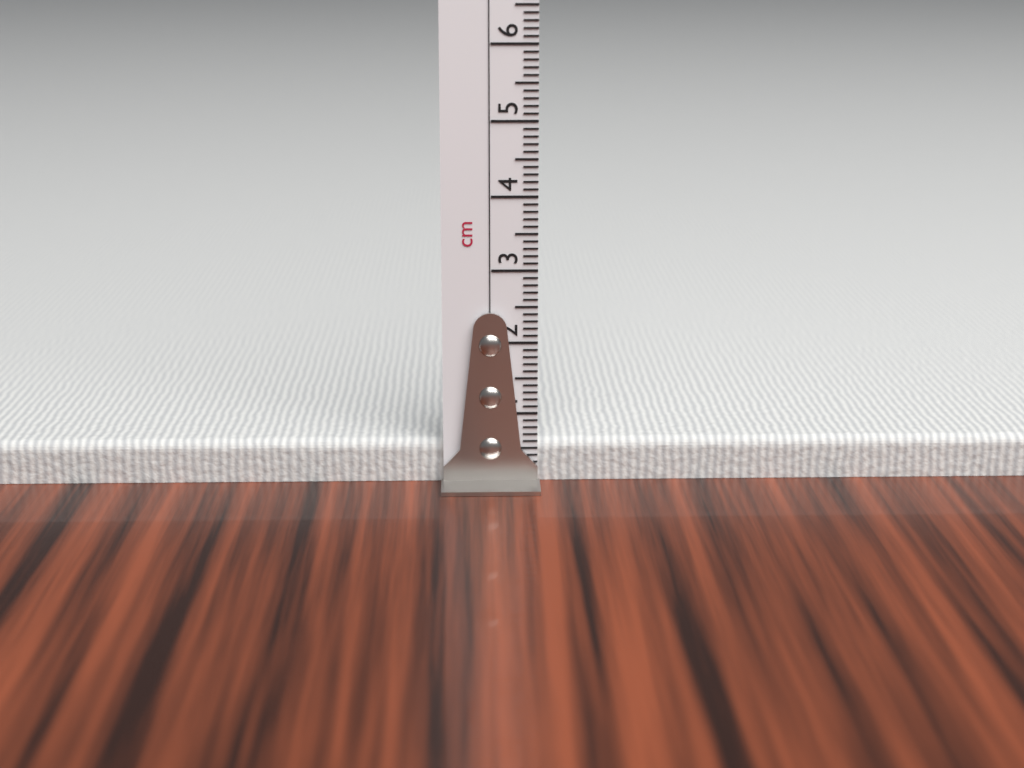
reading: 0.6 cm
